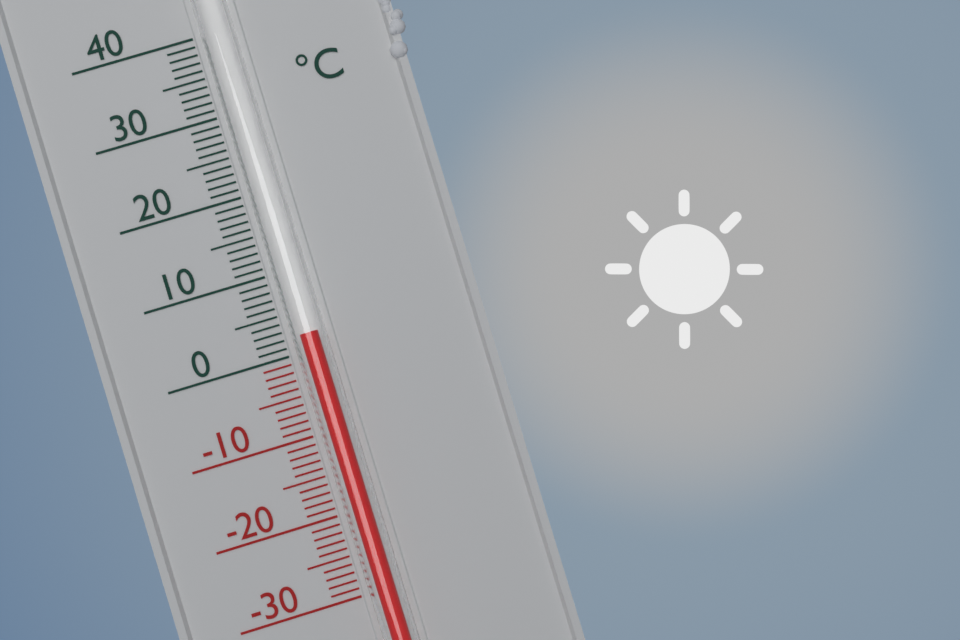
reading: 2 °C
